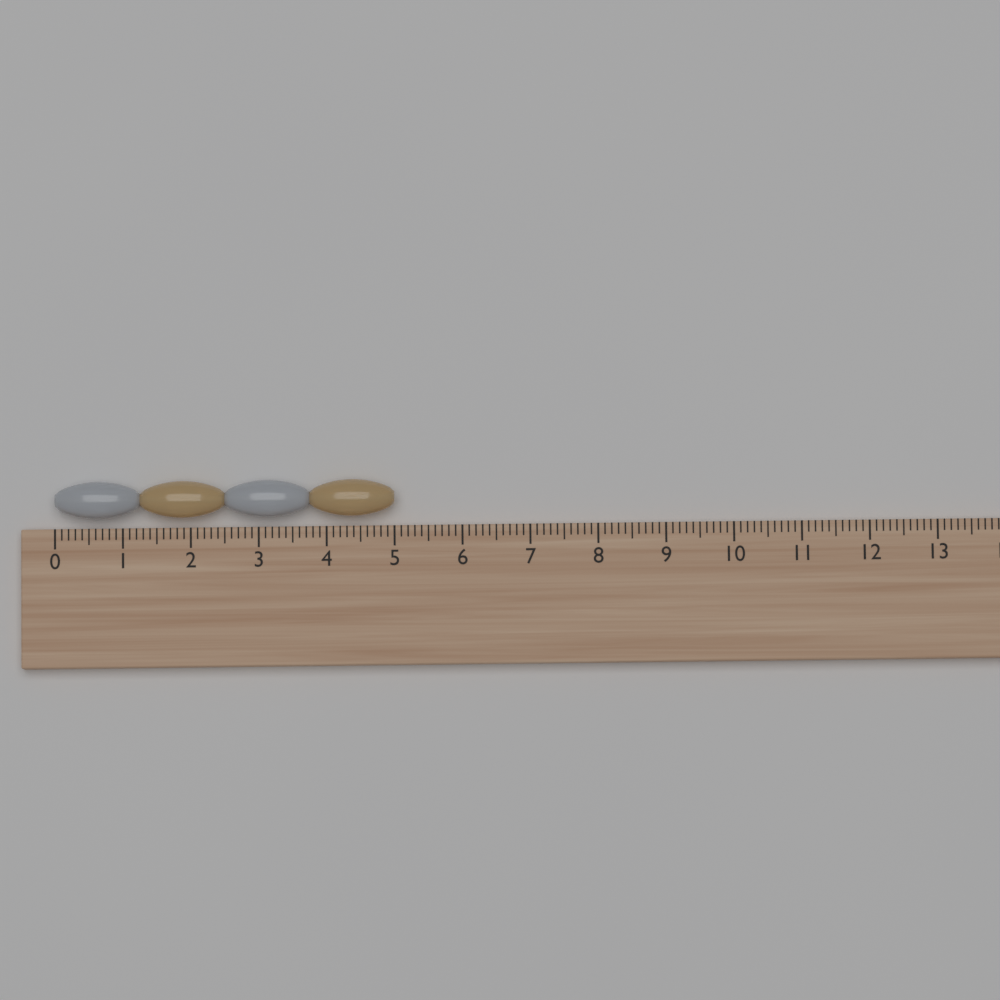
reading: 5.0 (no unit)
